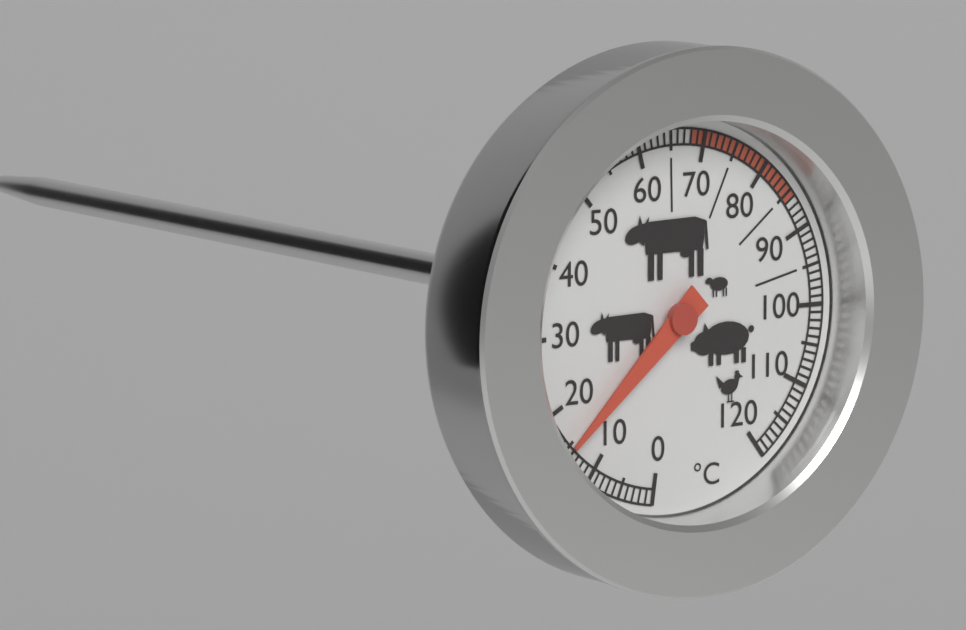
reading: 15 °C
